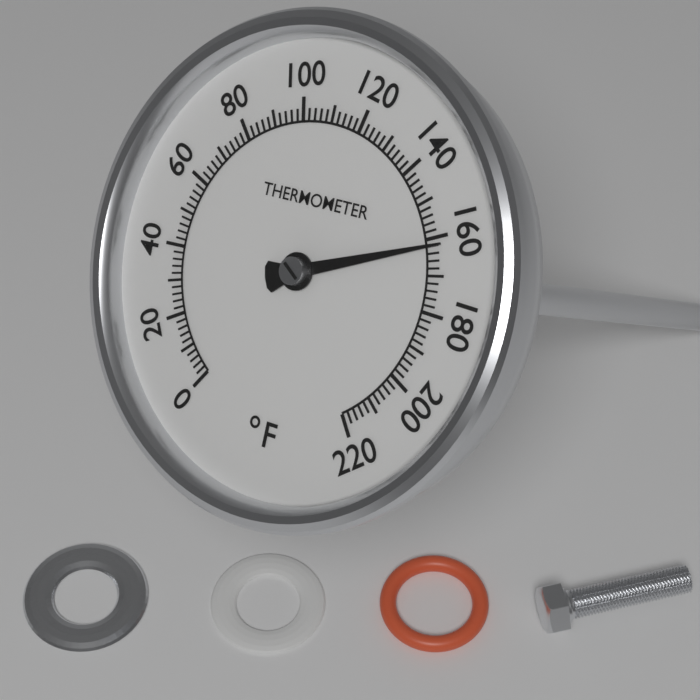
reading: 162 °F
